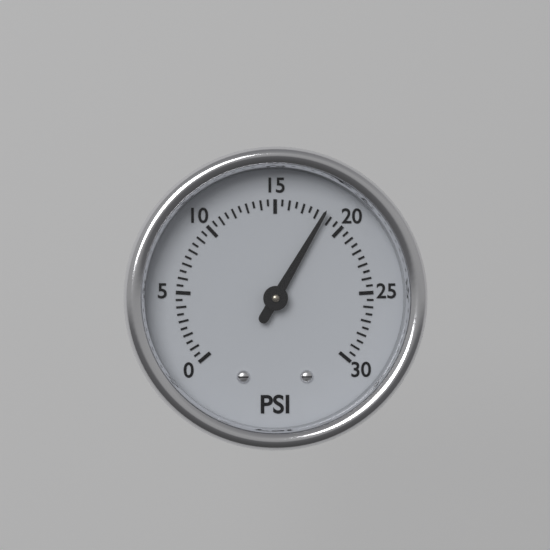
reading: 18.5 psi
